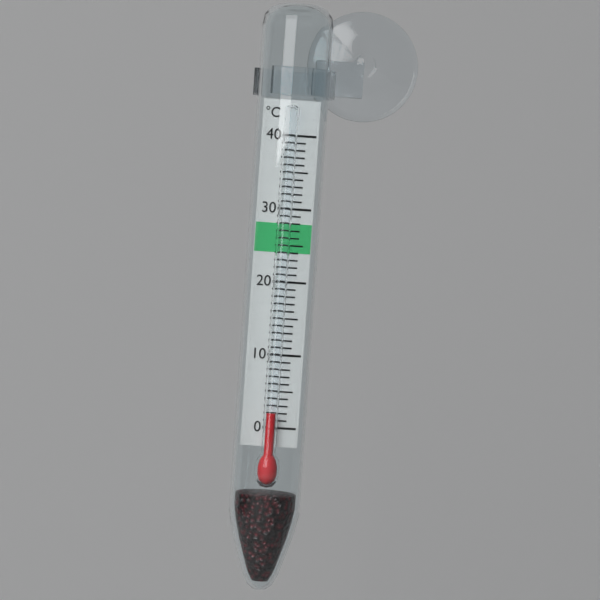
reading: 2 °C
